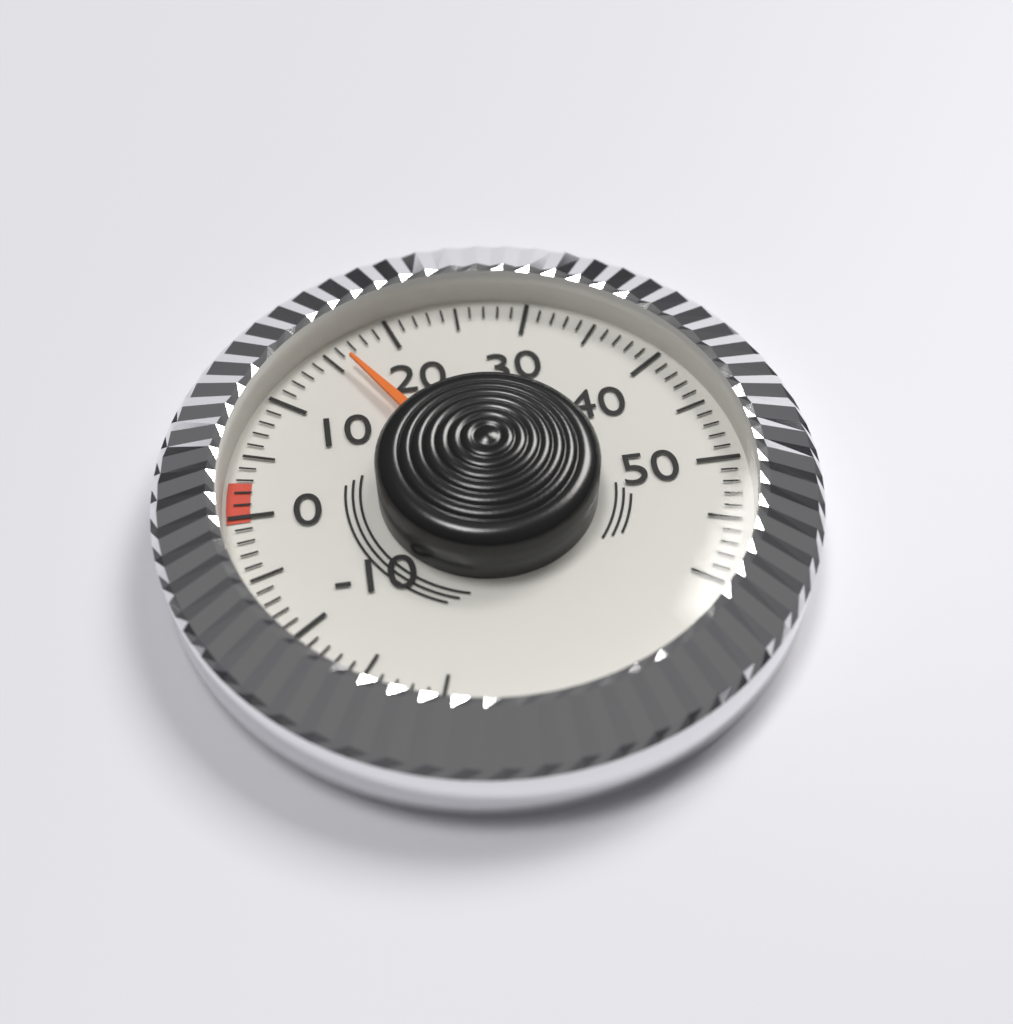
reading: 16 (no unit)
